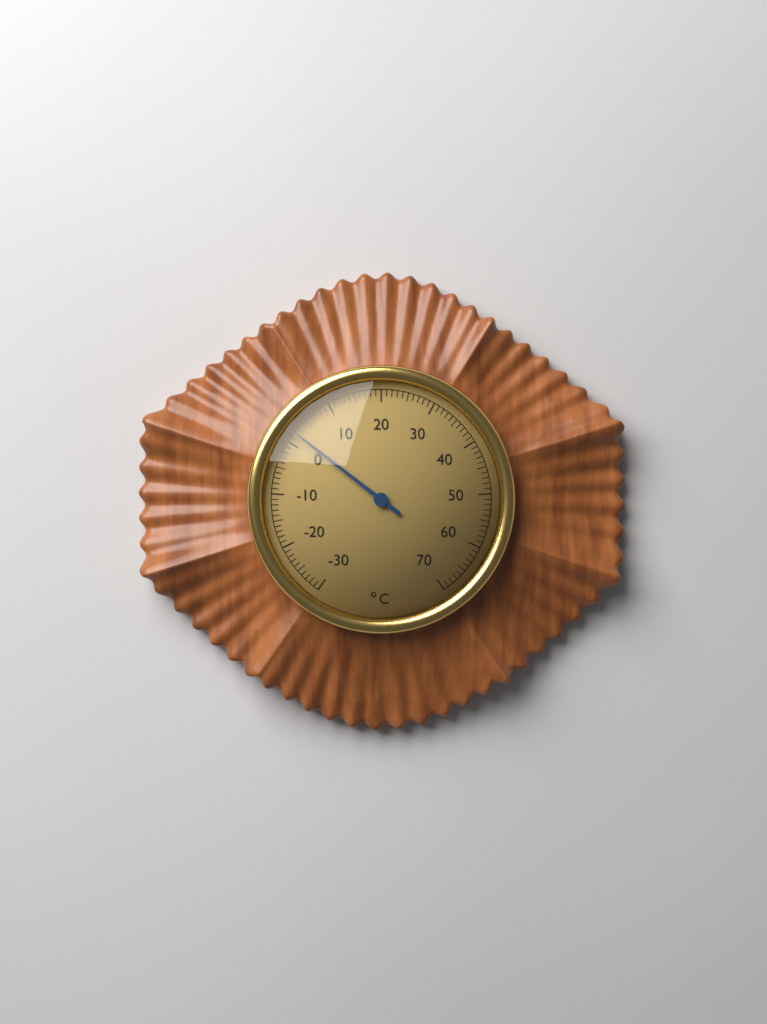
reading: 2 °C
